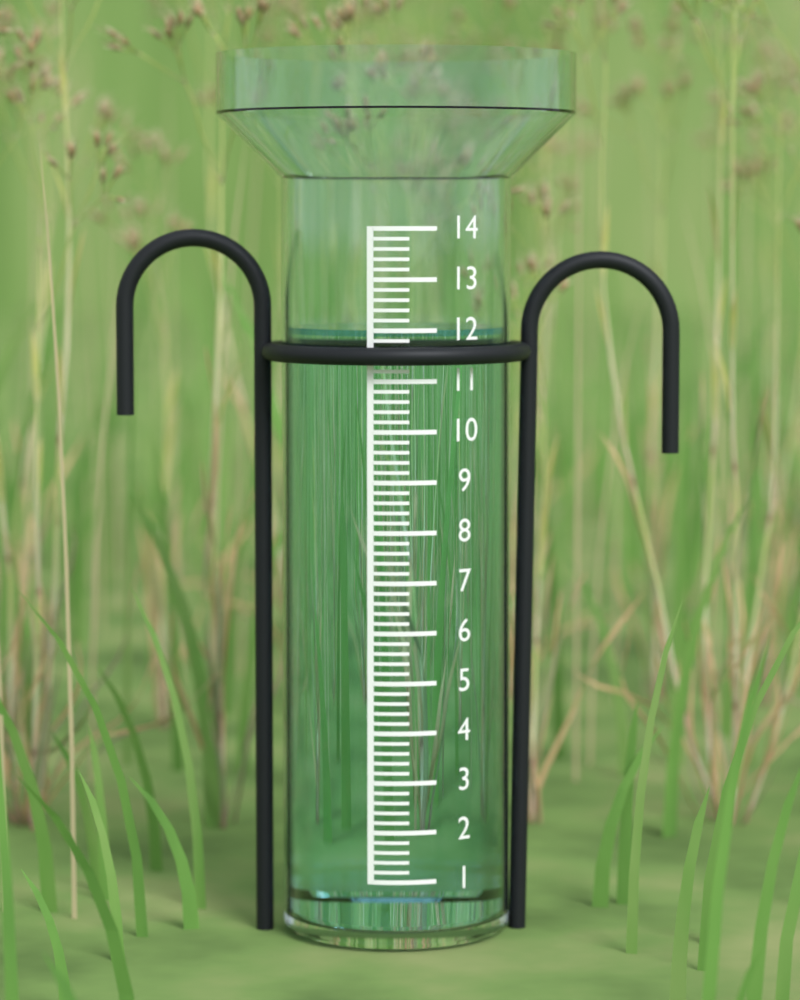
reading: 12.0 (no unit)
